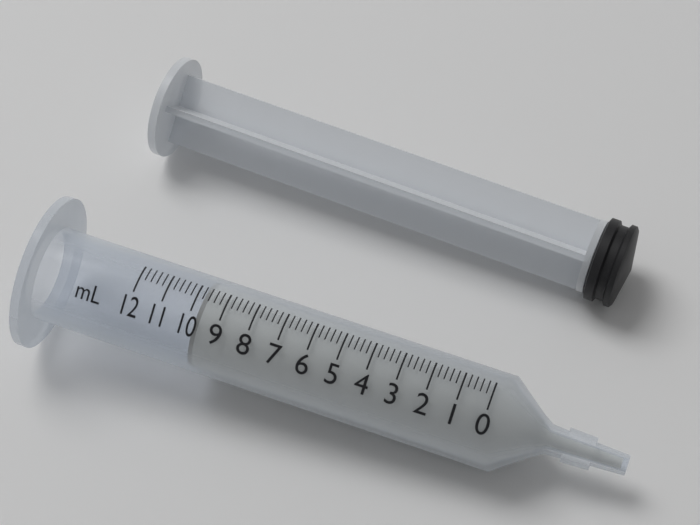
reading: 9.8 ml
